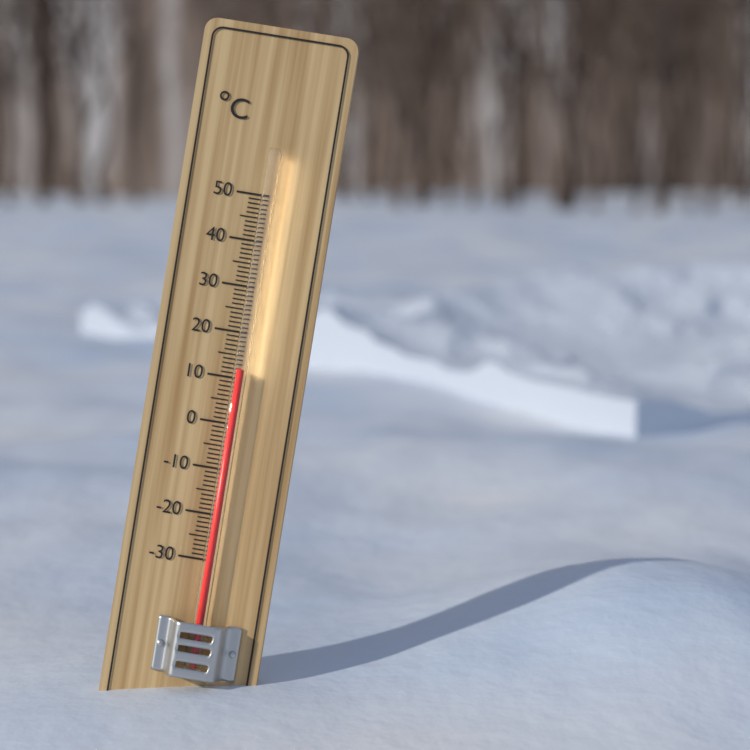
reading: 12 °C
